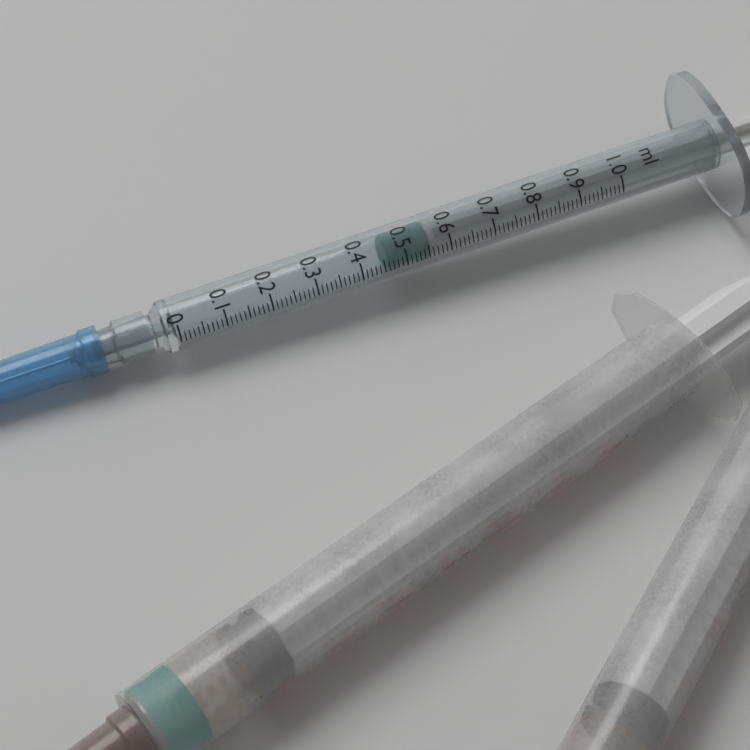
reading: 0.46 ml
